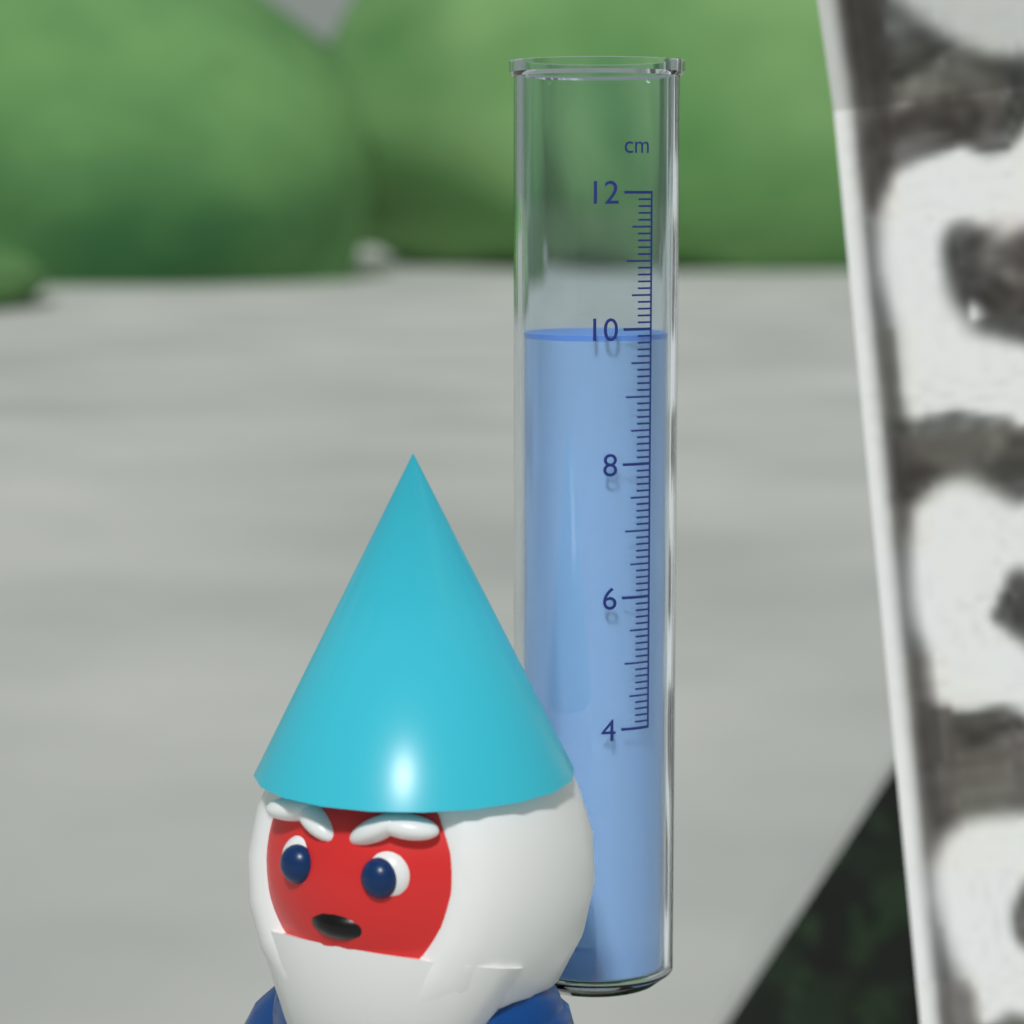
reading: 9.9 cm
